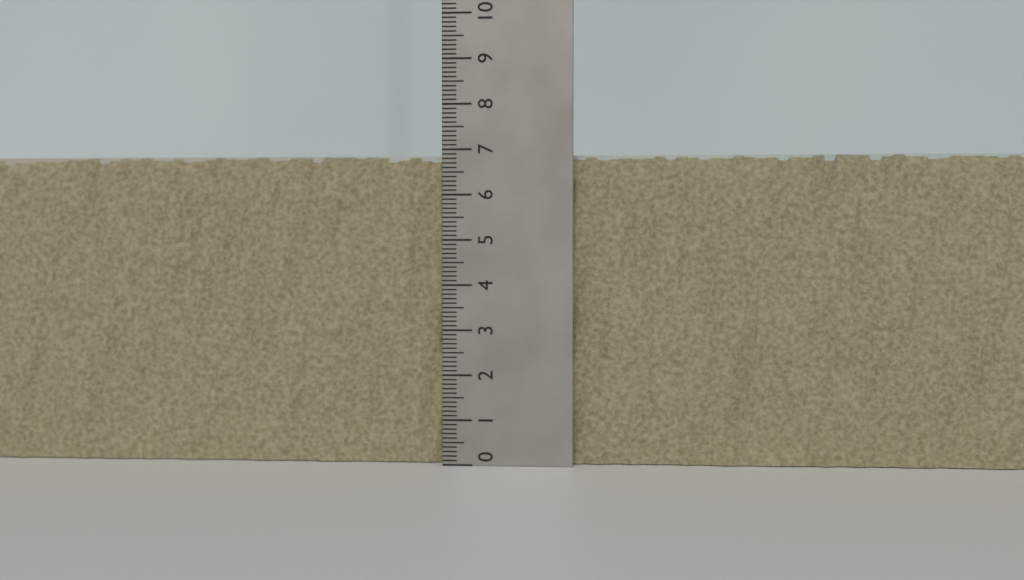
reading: 6.9 (no unit)
